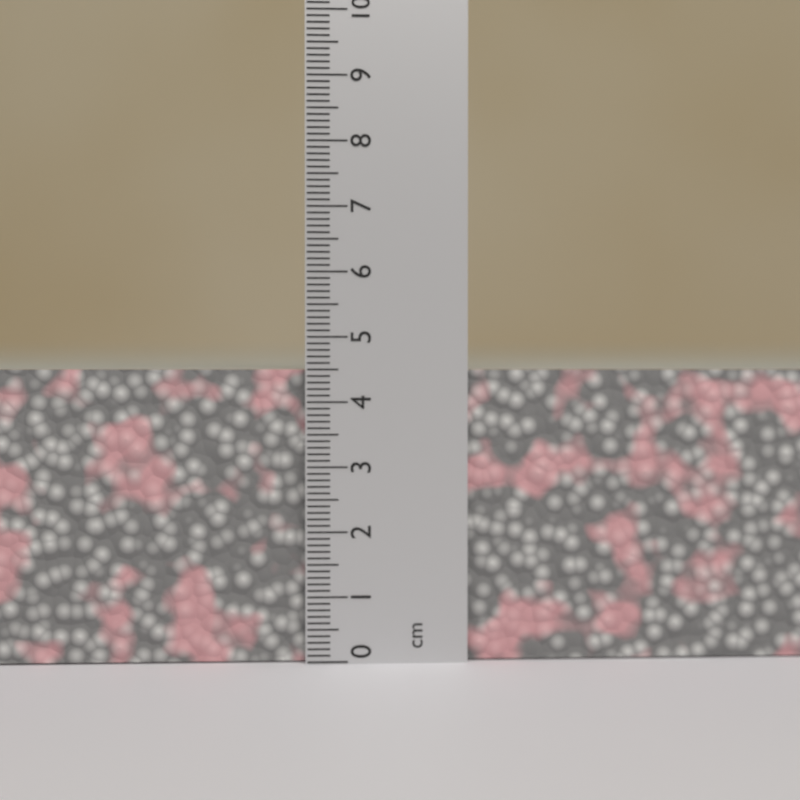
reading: 4.5 cm
